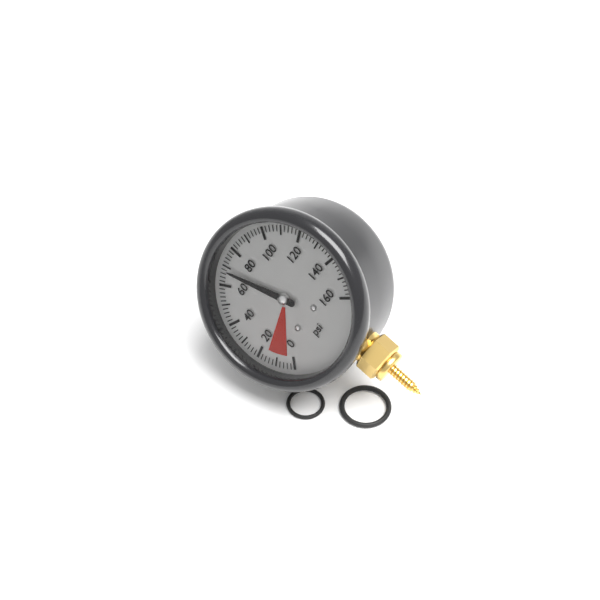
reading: 68 psi
